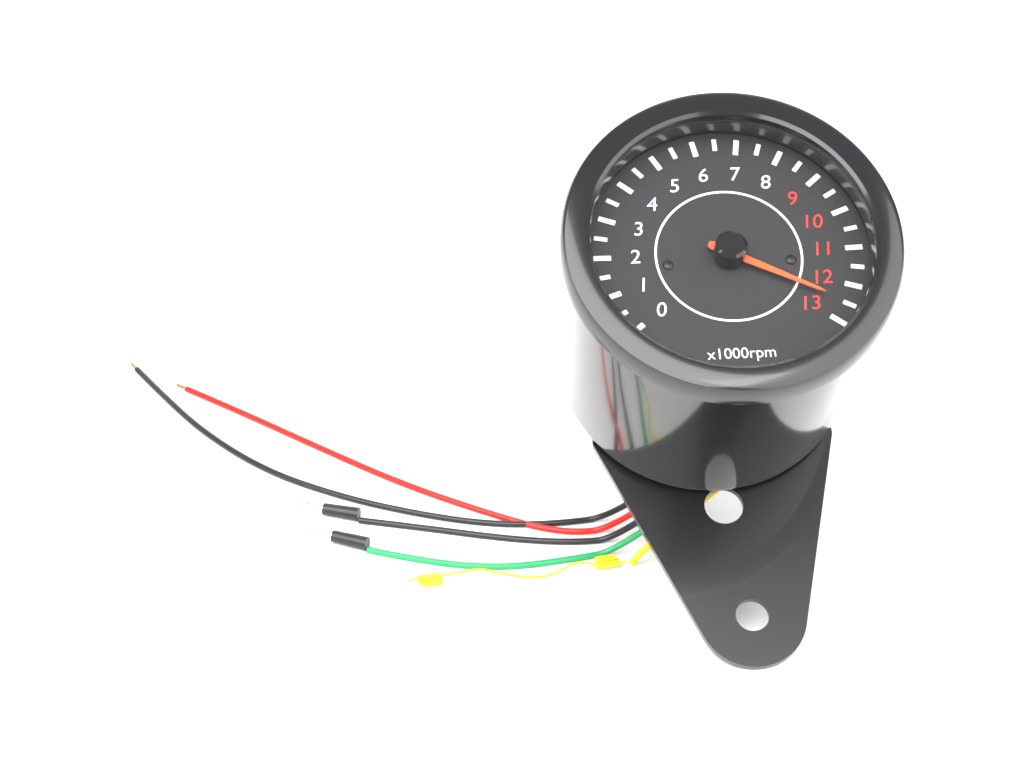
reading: 12.5 x1000rpm
